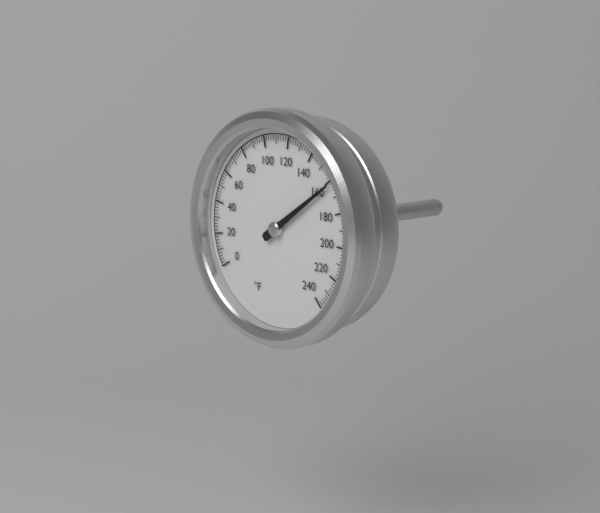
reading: 162 °F
